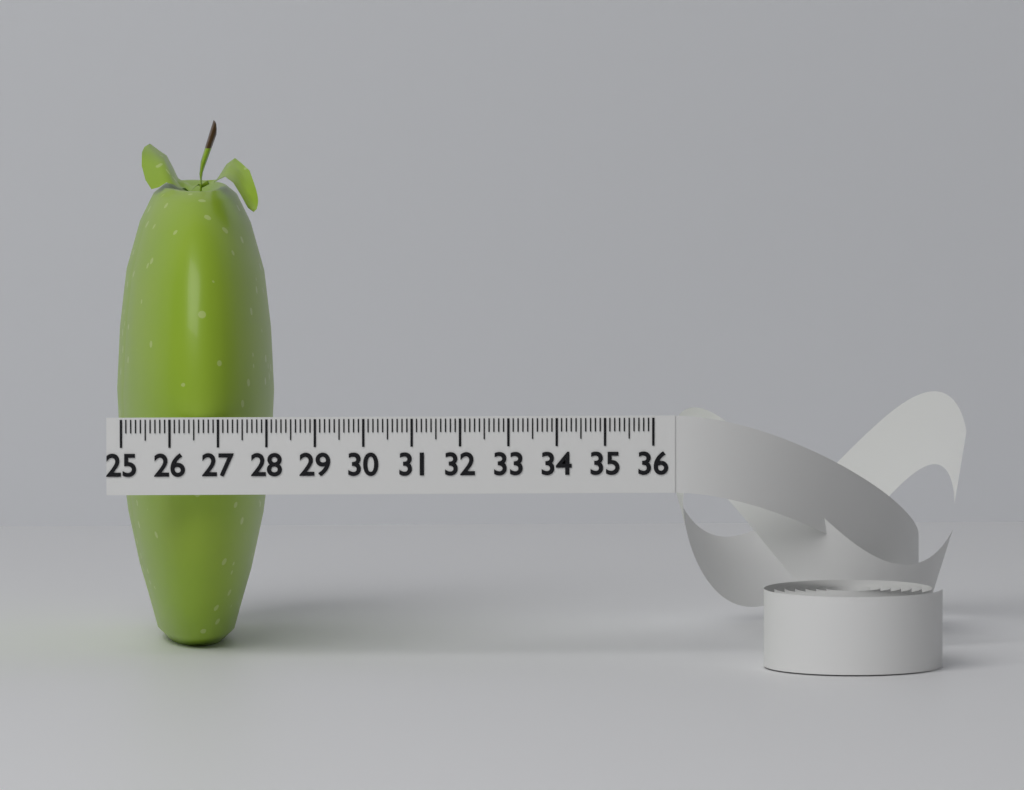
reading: 28.3 (no unit)
